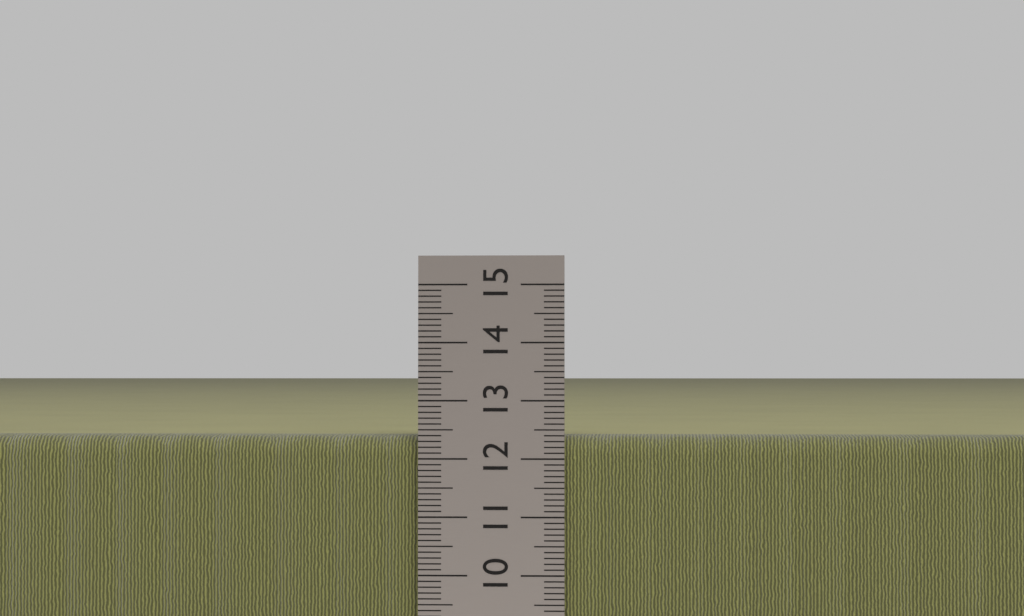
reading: 12.4 cm
